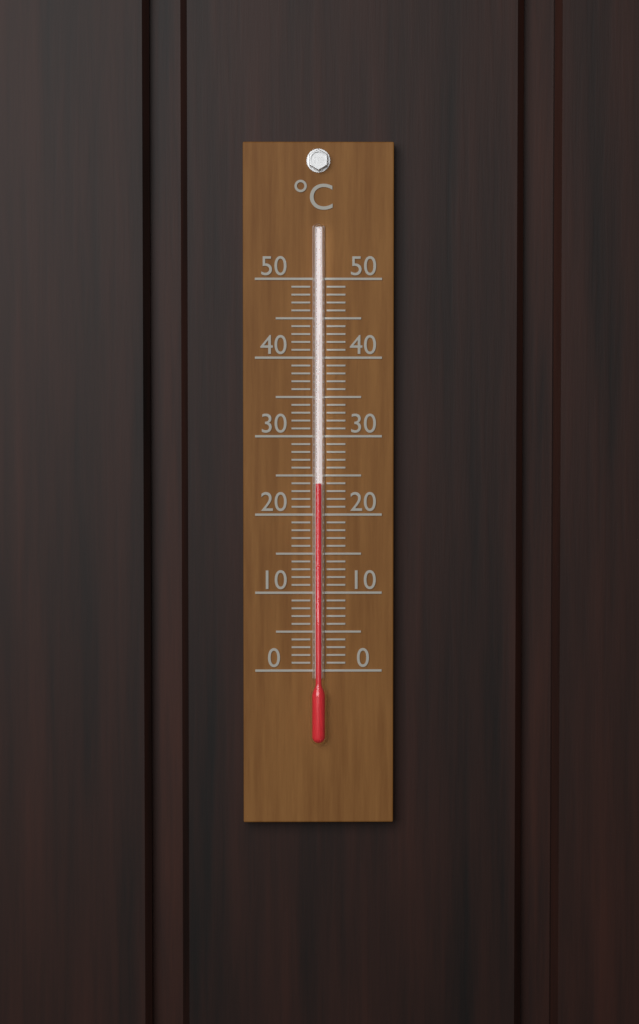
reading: 24 °C
